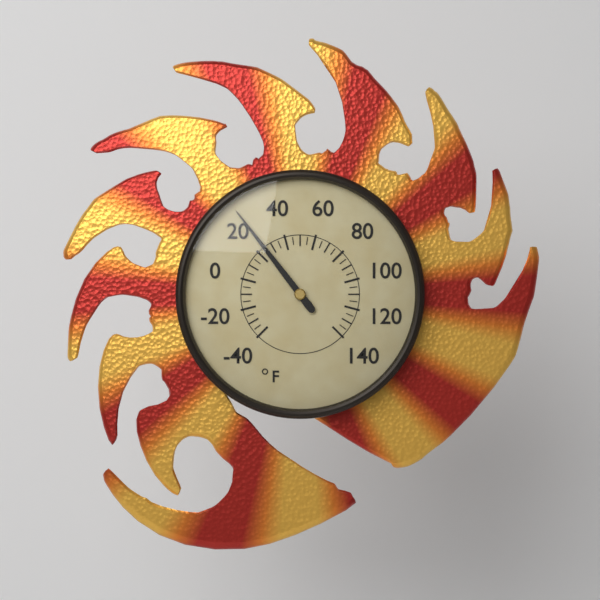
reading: 25 °F
